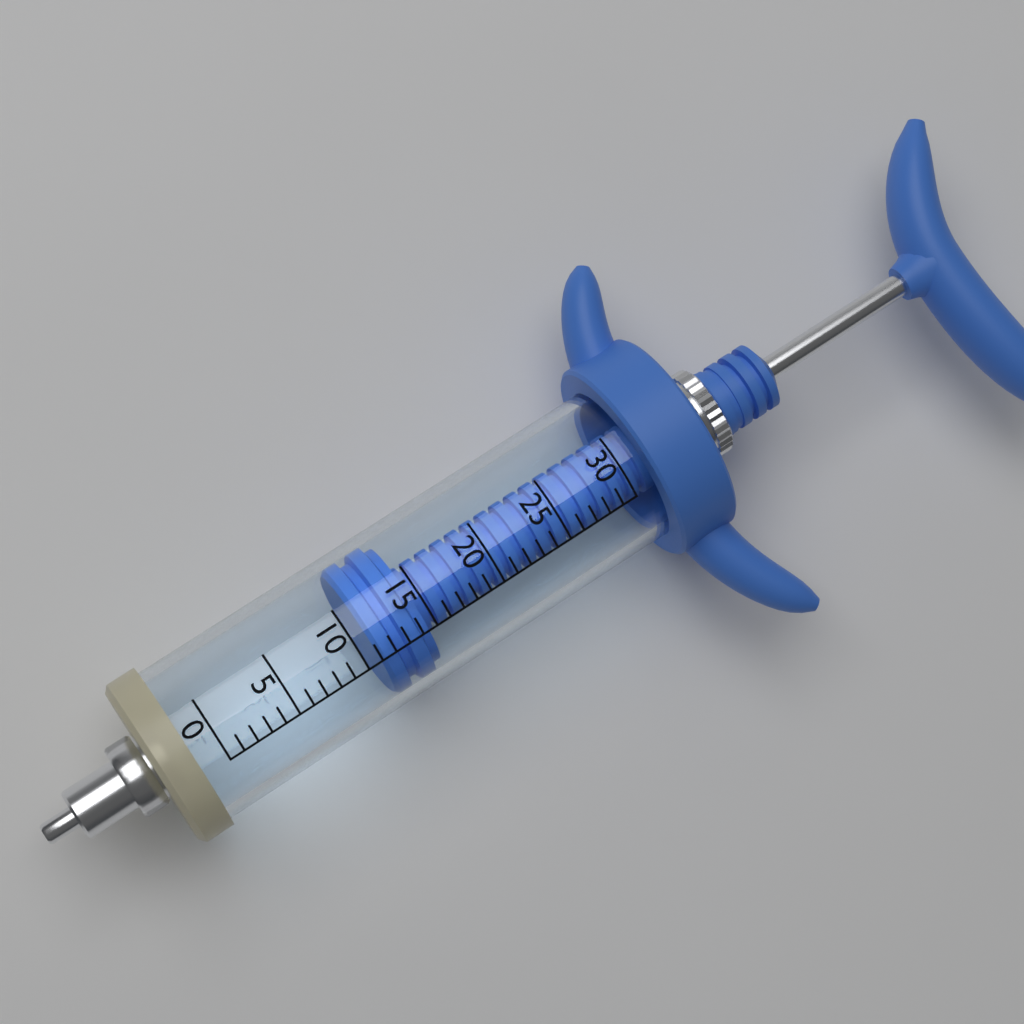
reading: 11 (no unit)
